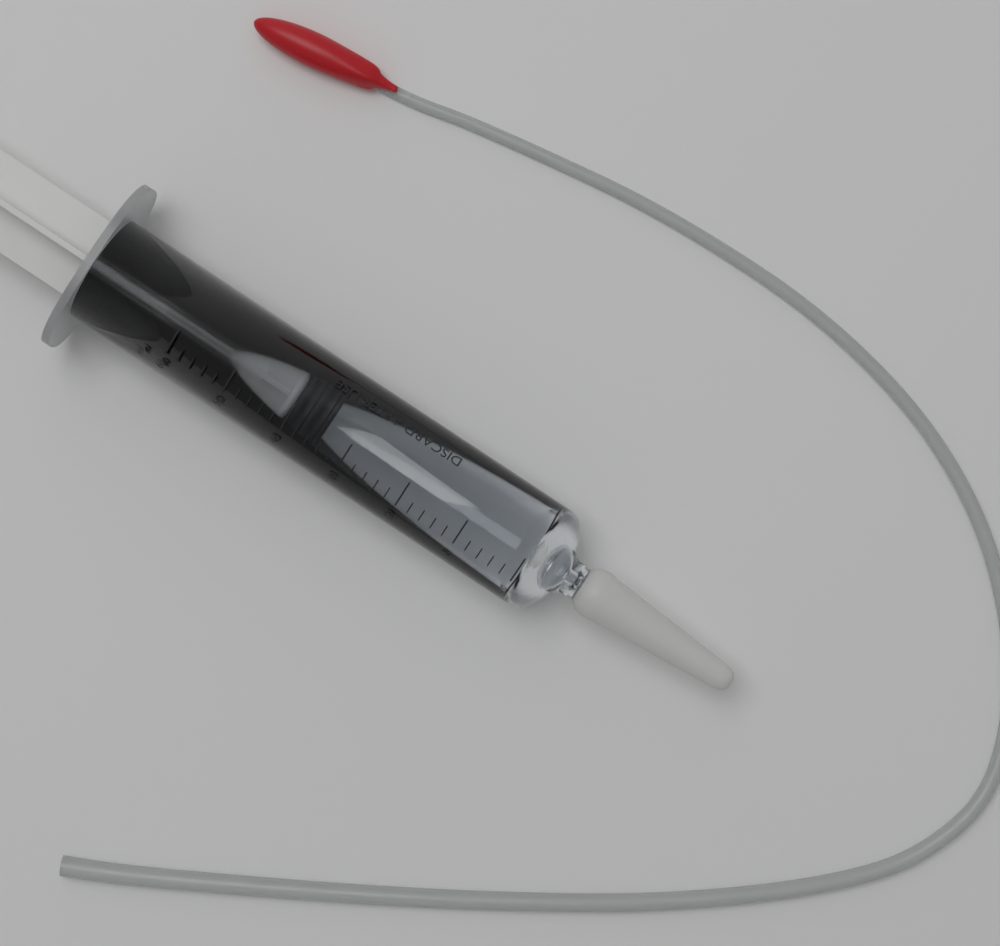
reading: 34 ml
